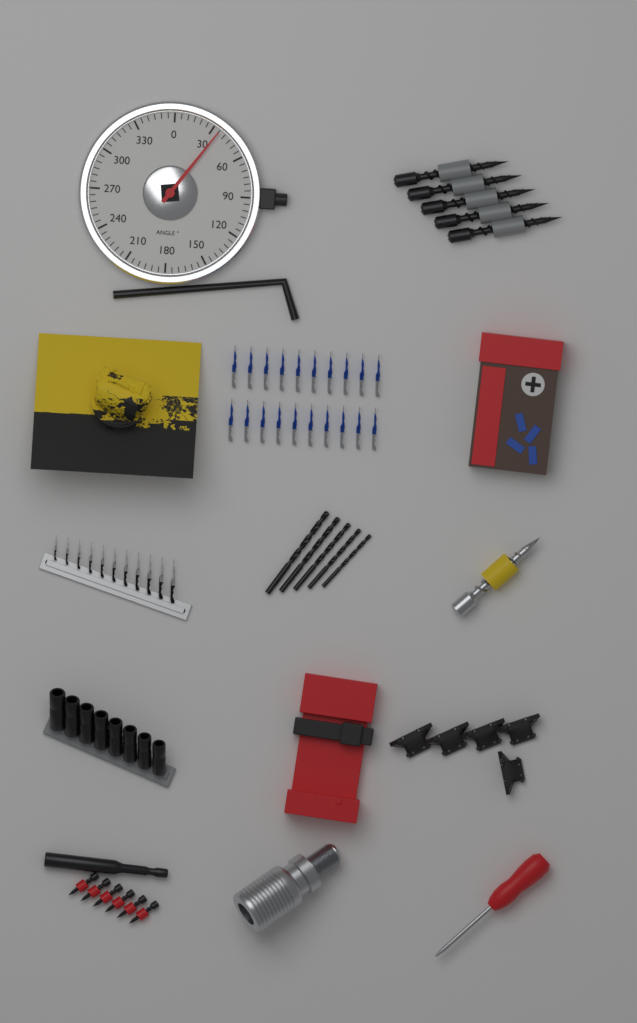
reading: 35 °
